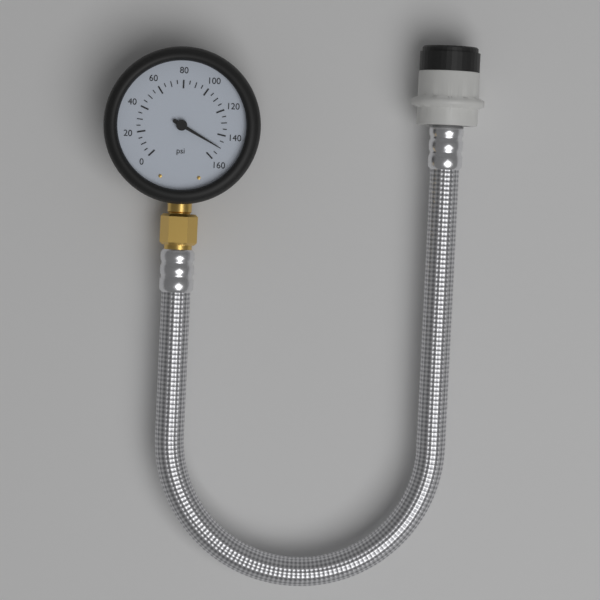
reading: 150 psi
